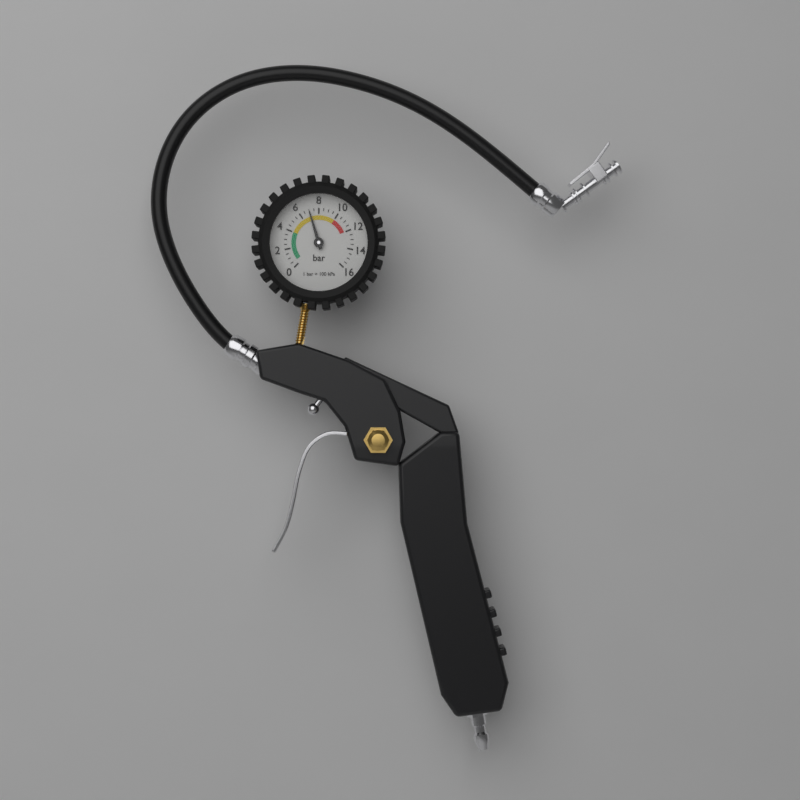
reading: 7.0 bar
